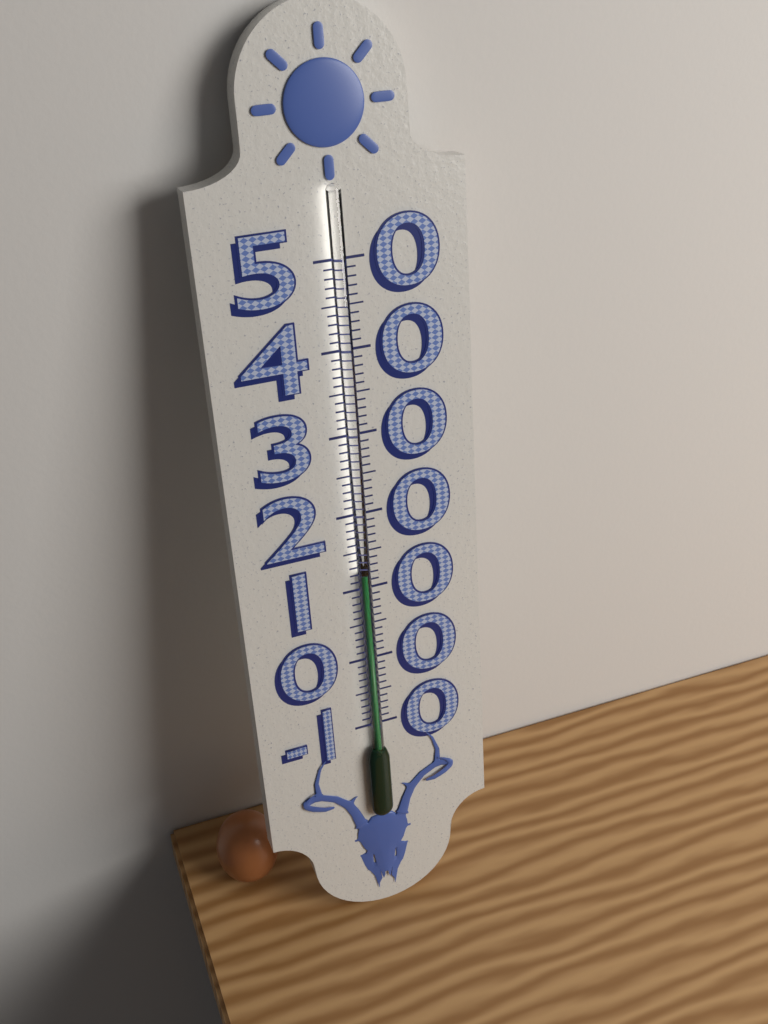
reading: 12 (no unit)
